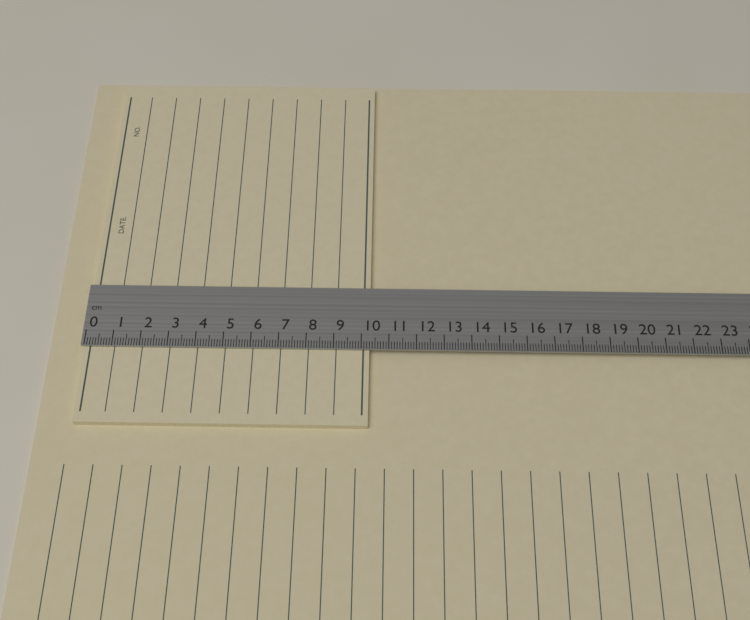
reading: 10.3 cm
